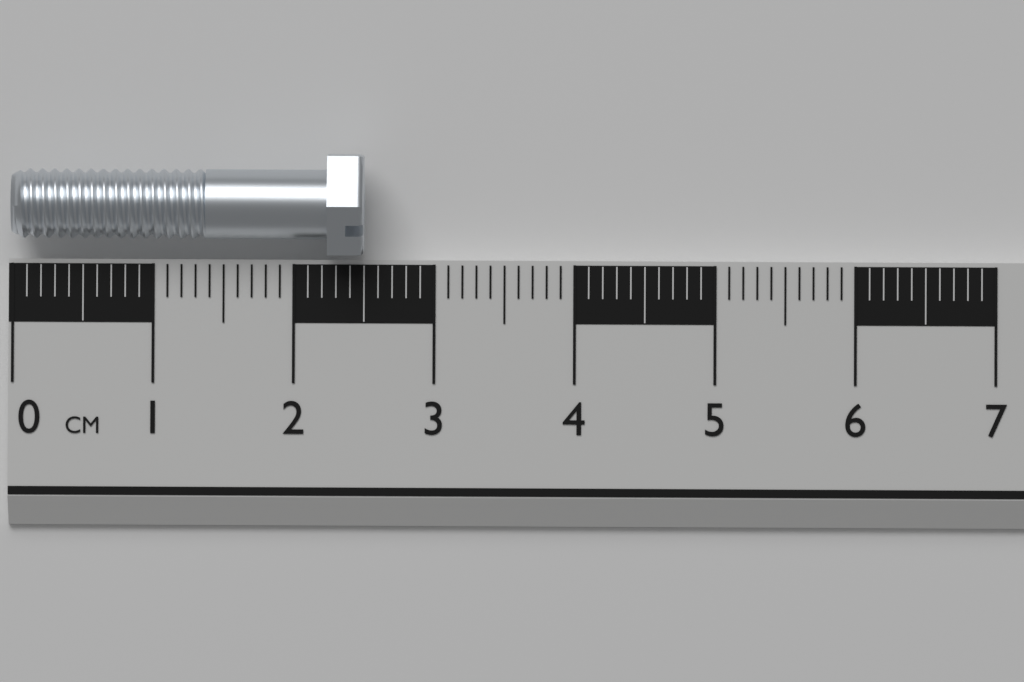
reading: 2.5 cm
